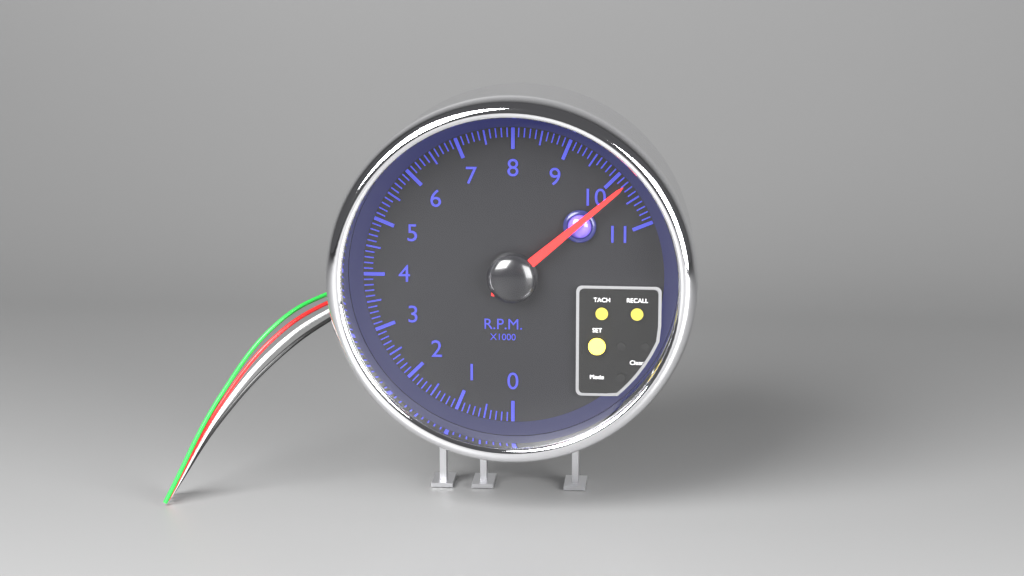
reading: 10.2 rpm x1000
